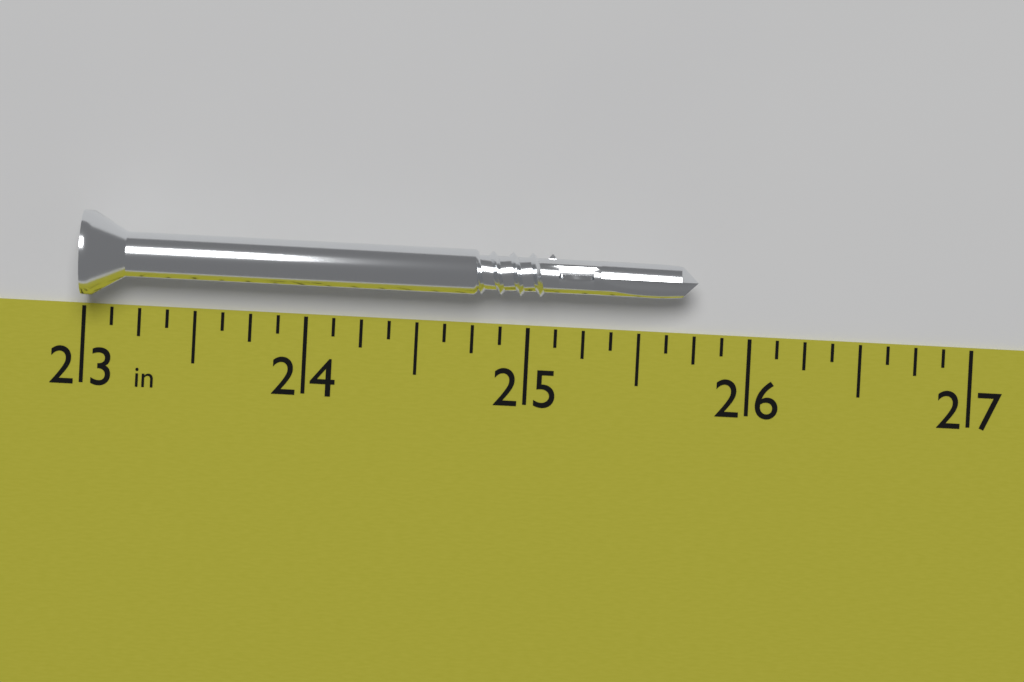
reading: 25.750 in
